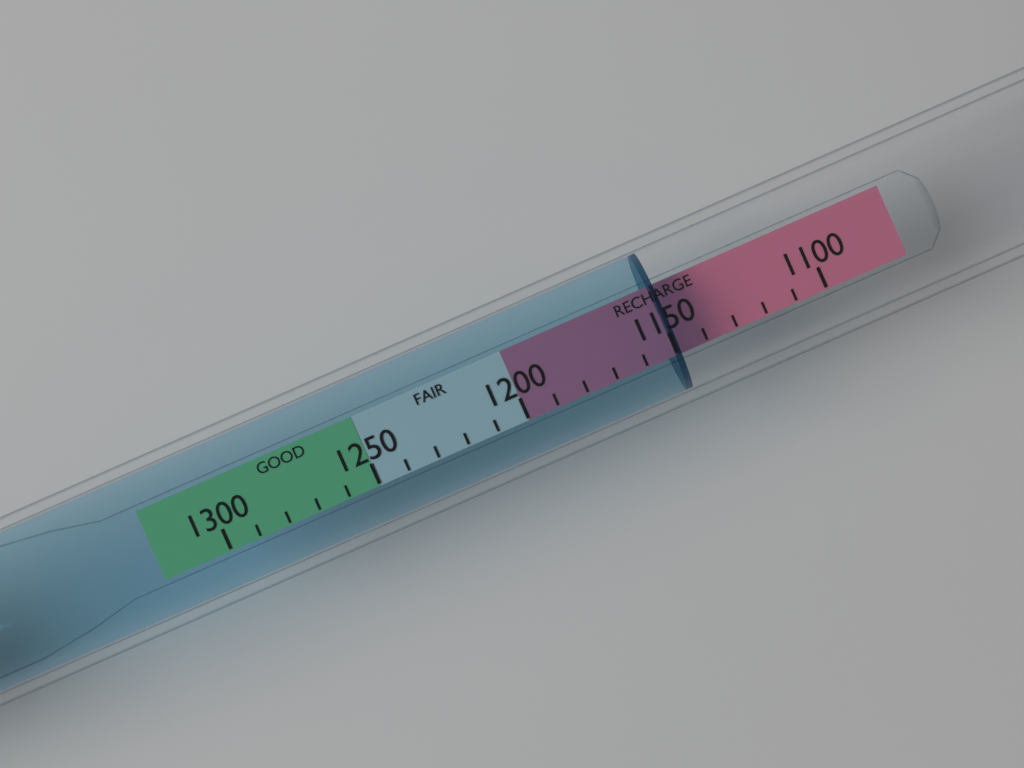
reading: 1150 (no unit)
